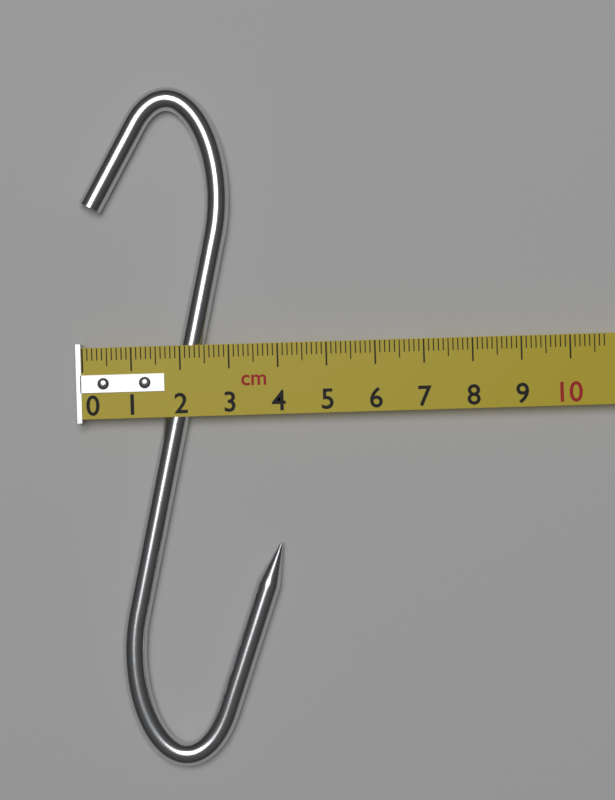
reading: 4.0 cm
